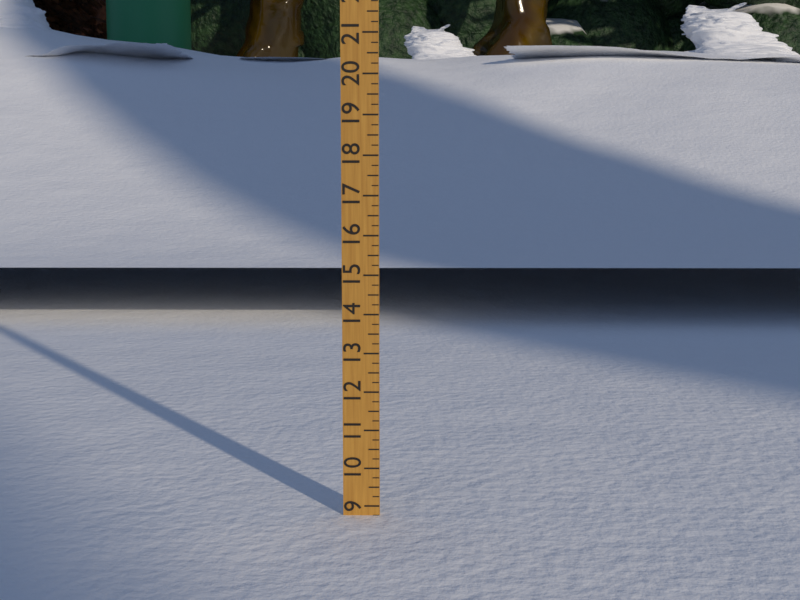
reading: 8.75 (no unit)
